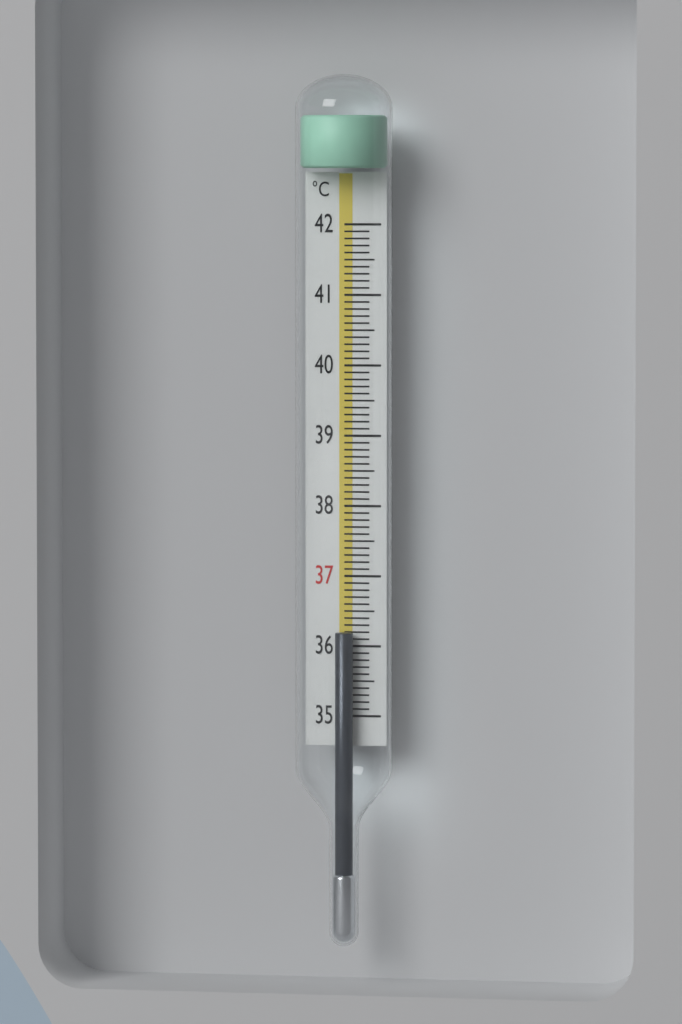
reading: 36.2 °C
